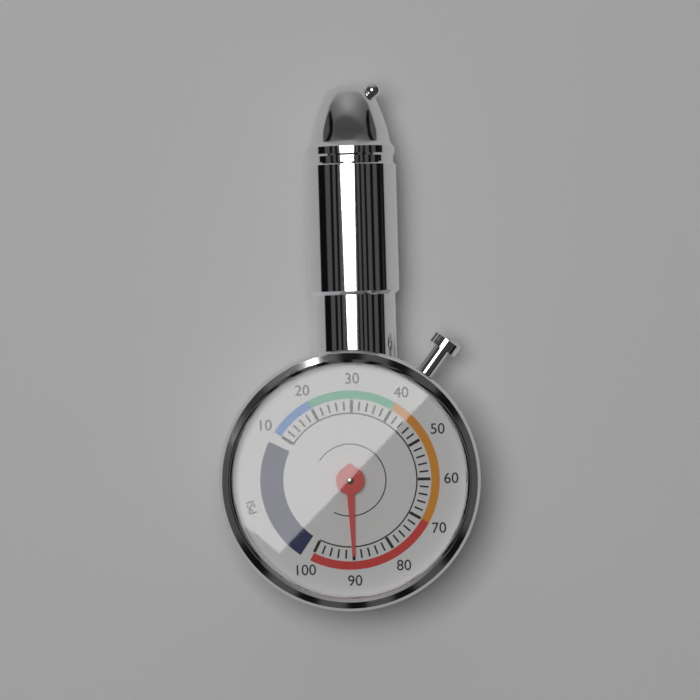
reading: 90 psi
